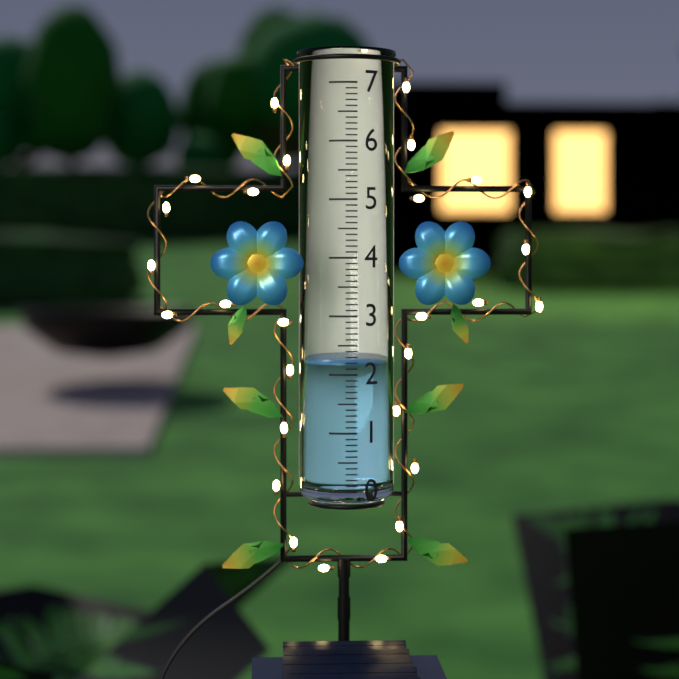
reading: 2.2 (no unit)
